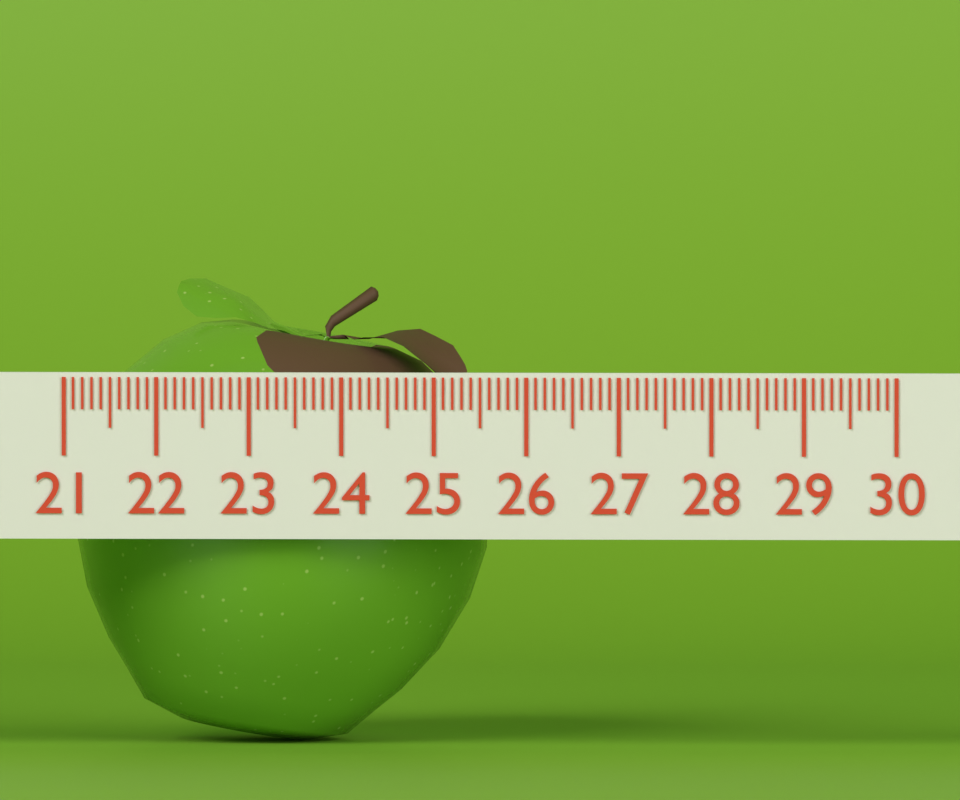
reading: 25.5 (no unit)
